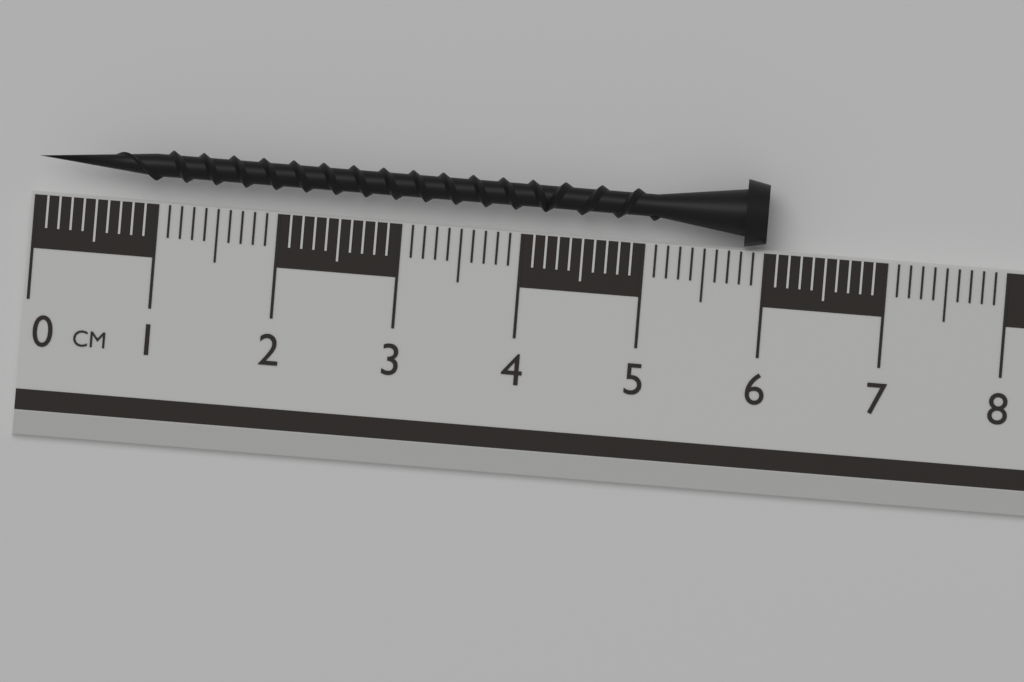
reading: 6.0 cm
